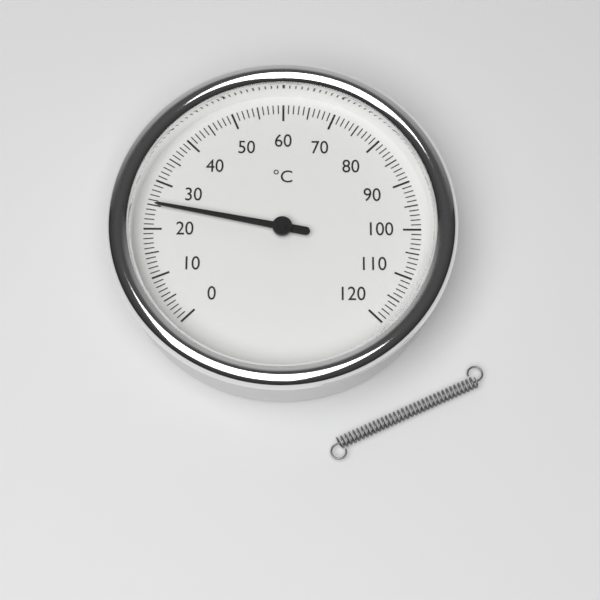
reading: 25 °C
